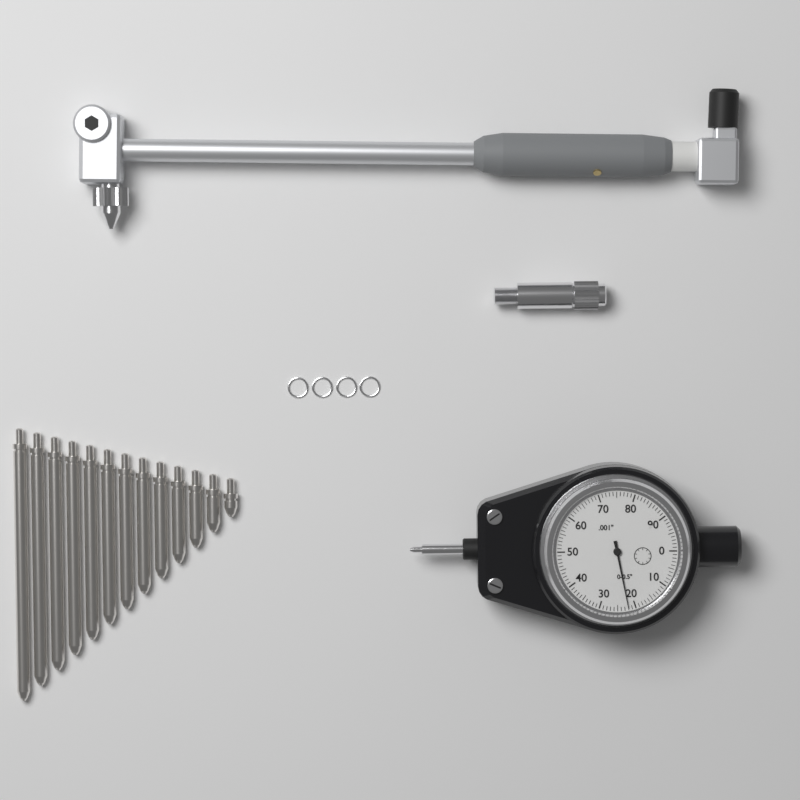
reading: 0.022 in
